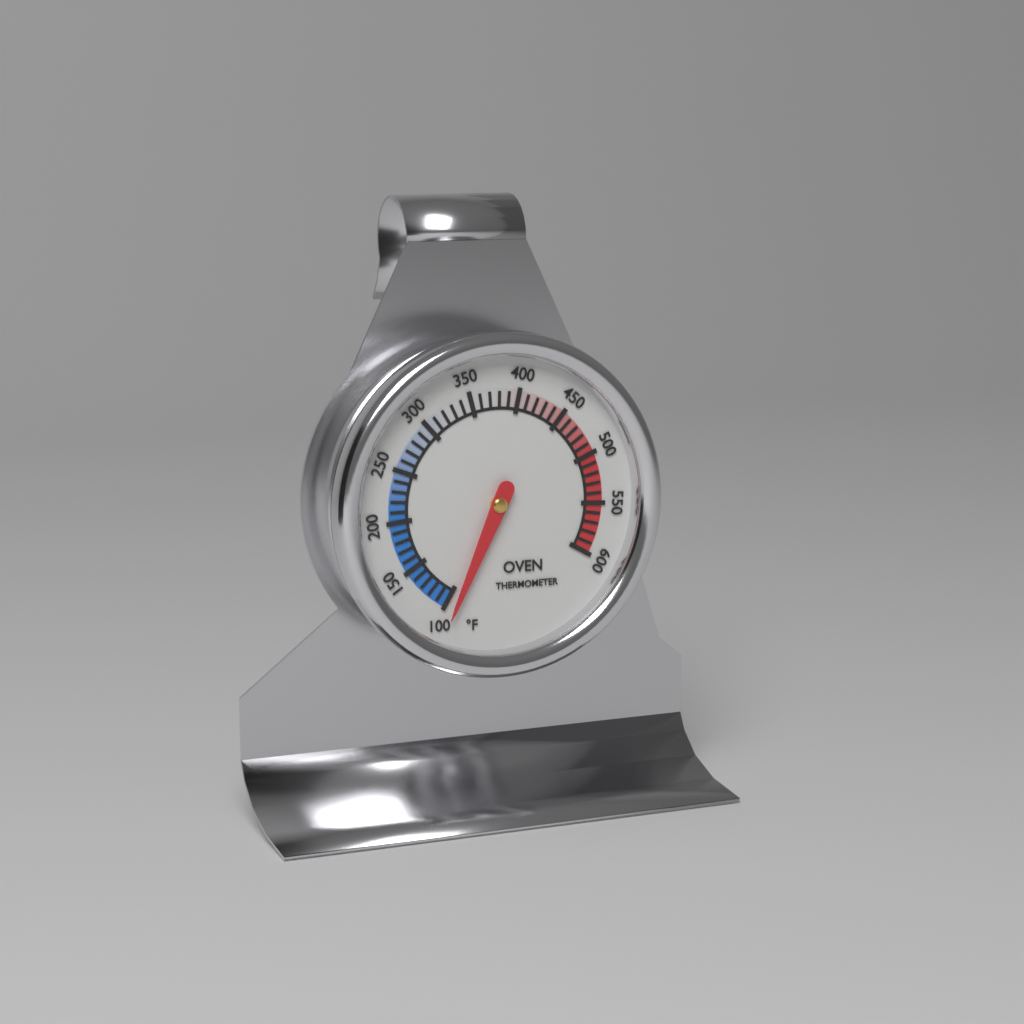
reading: 90 °F
